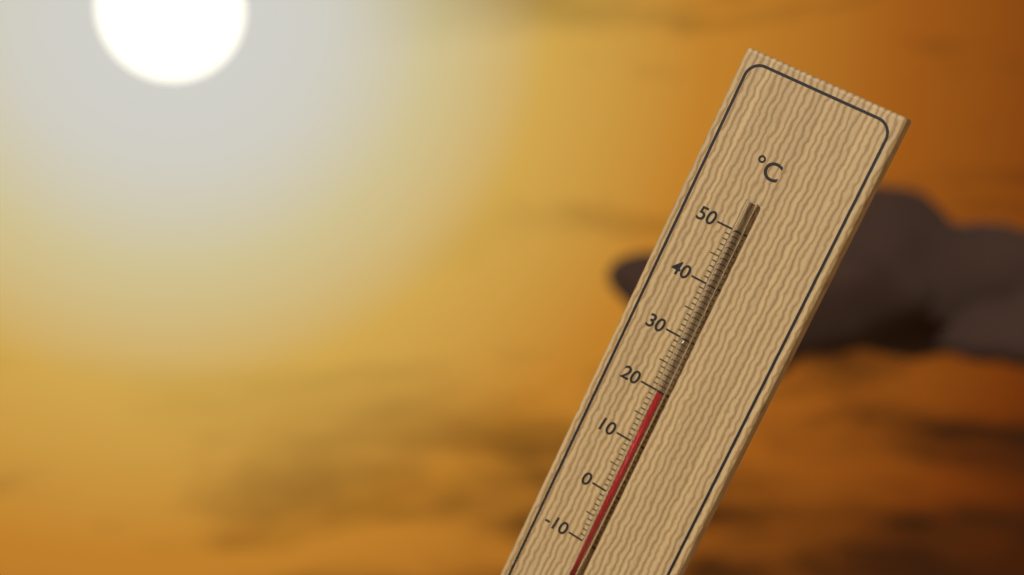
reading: 20 °C
